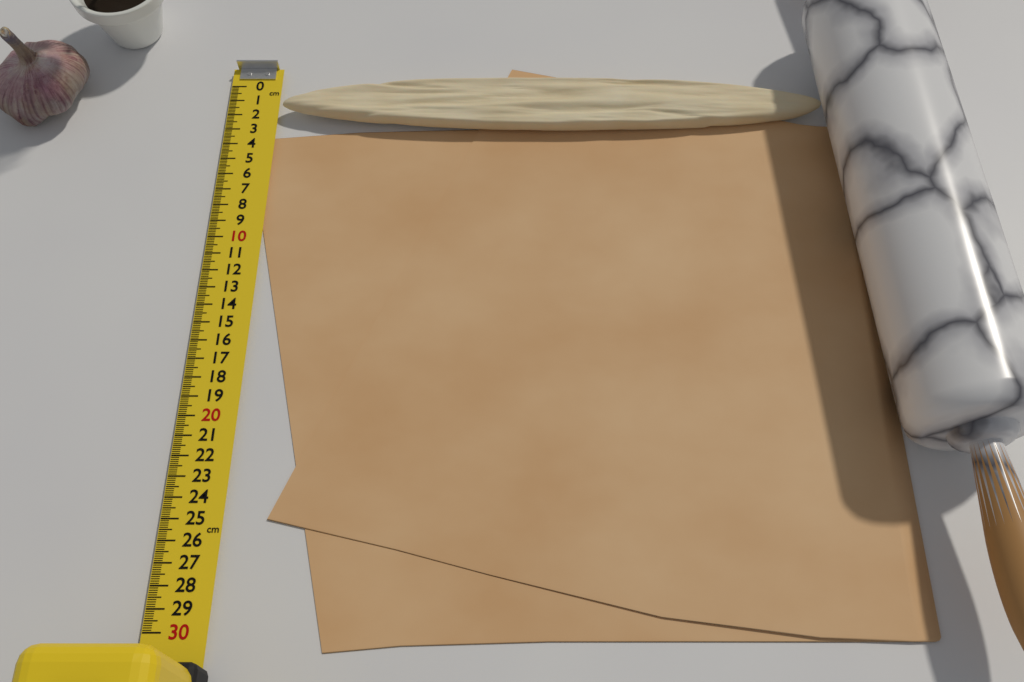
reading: 3.2 cm
